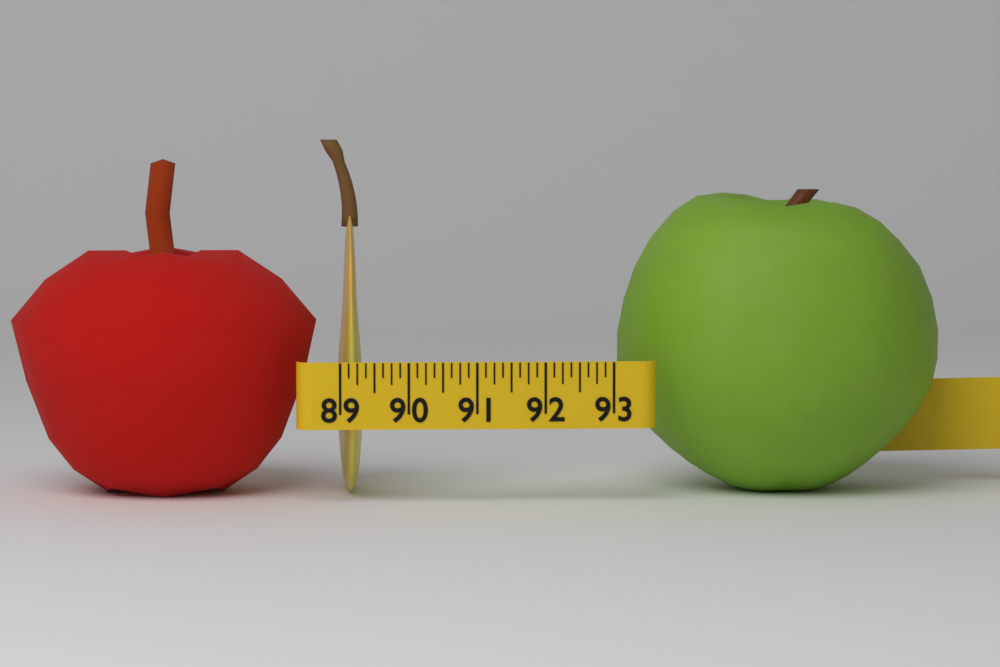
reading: 89.375 (no unit)
